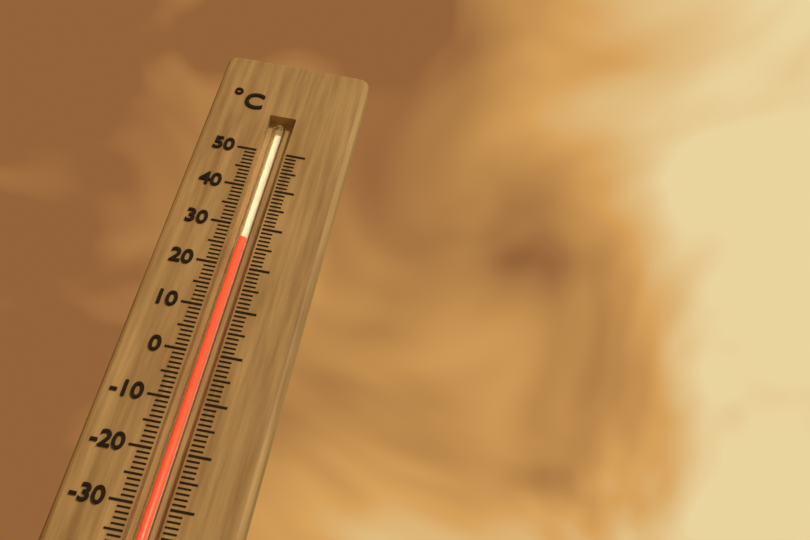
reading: 27 °C
